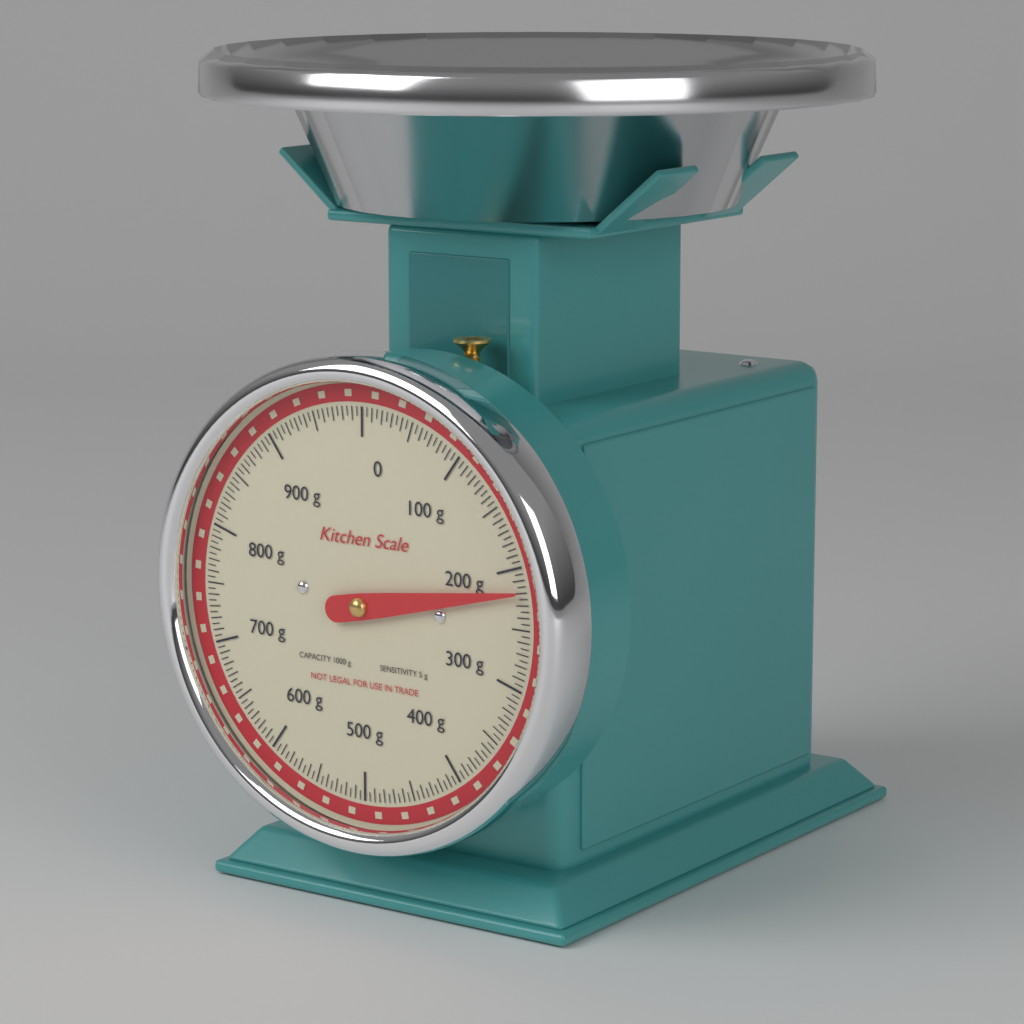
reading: 220 g
